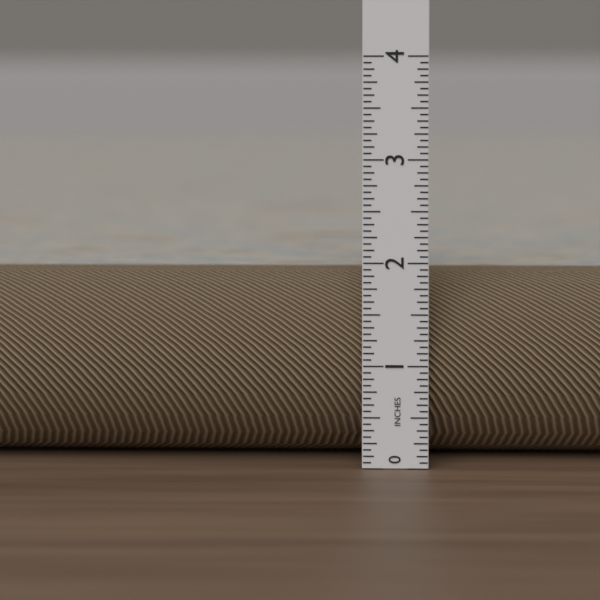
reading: 1.8750 in
